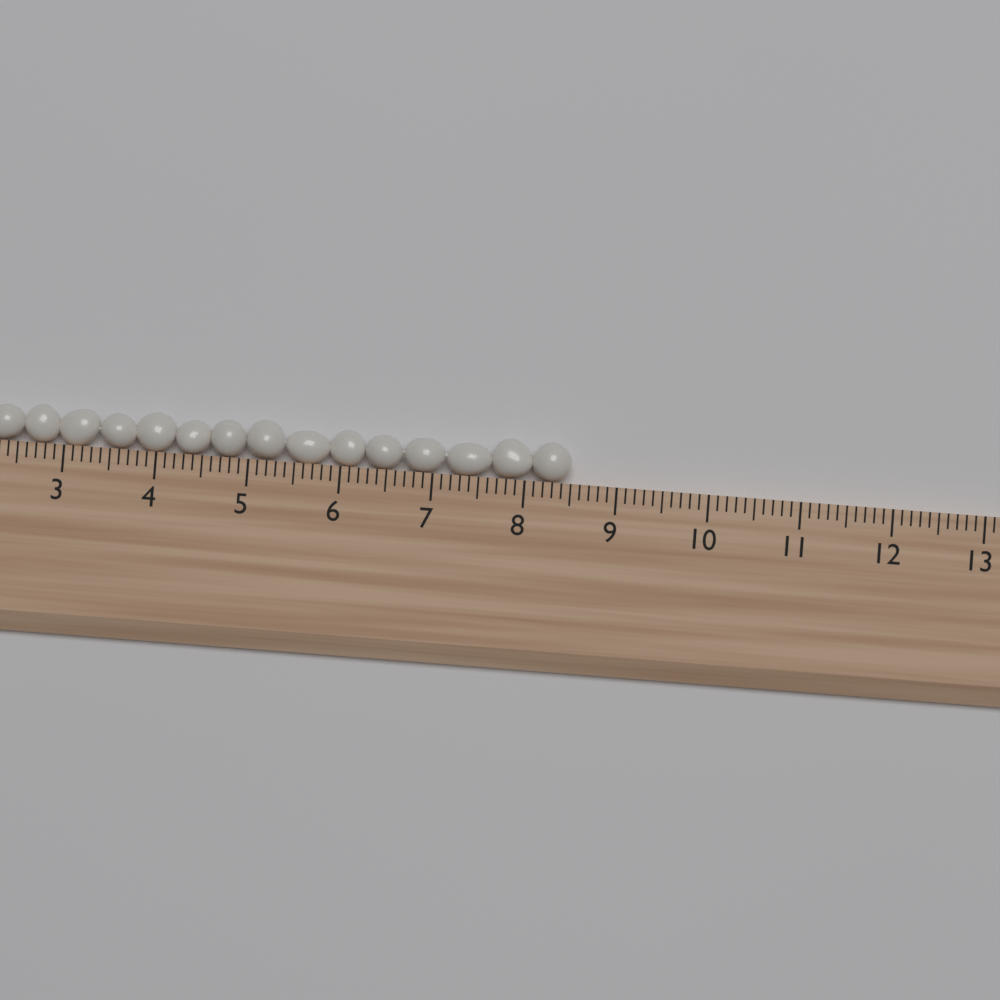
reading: 8.5 (no unit)
